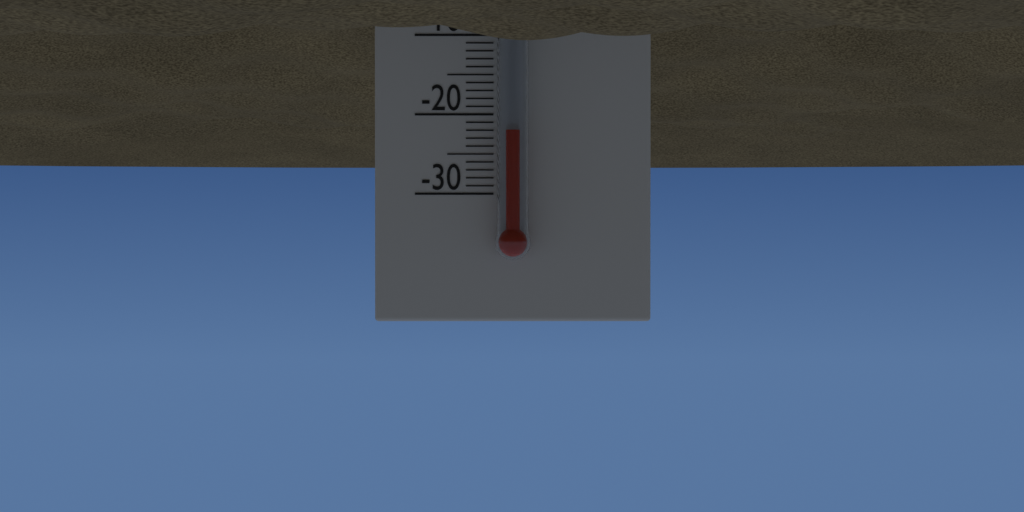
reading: -22 °C
